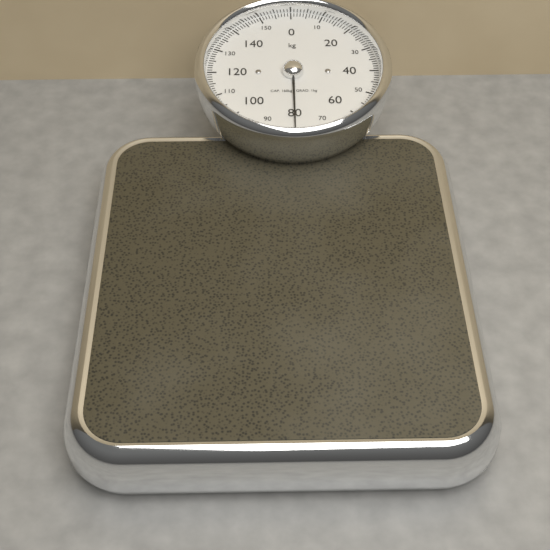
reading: 80 kg
